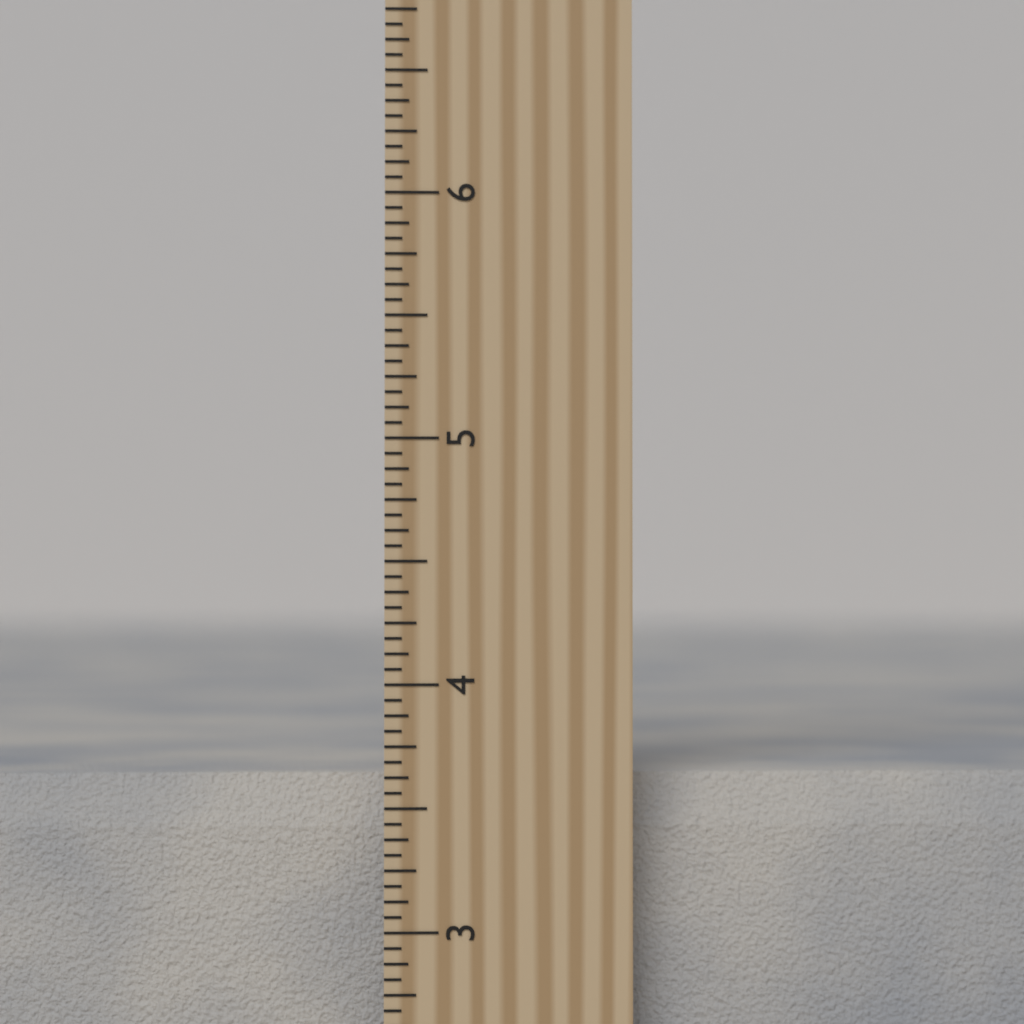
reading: 3.6250 inch
